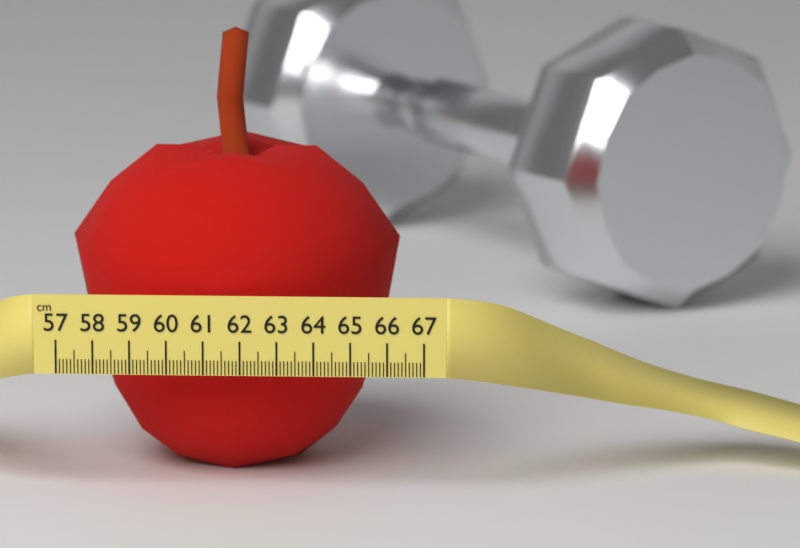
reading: 66.1 cm
